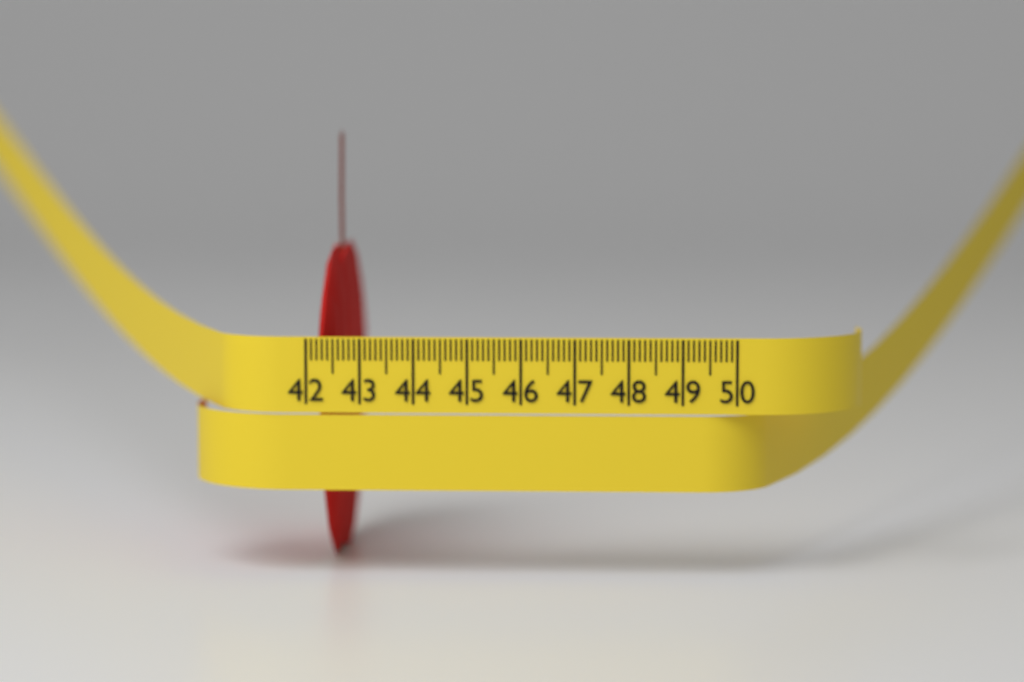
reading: 42.6 cm
